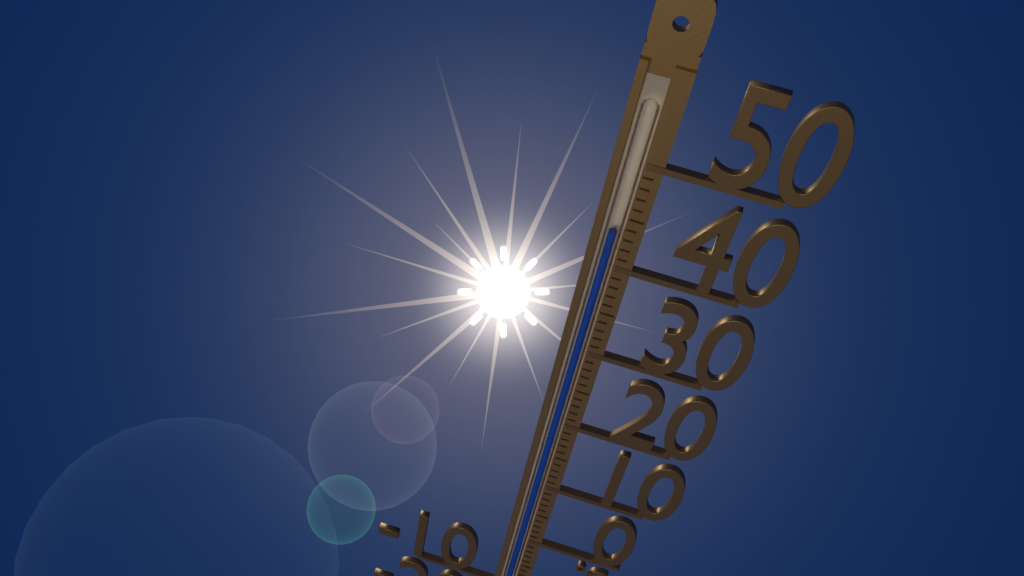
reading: 44 °C
